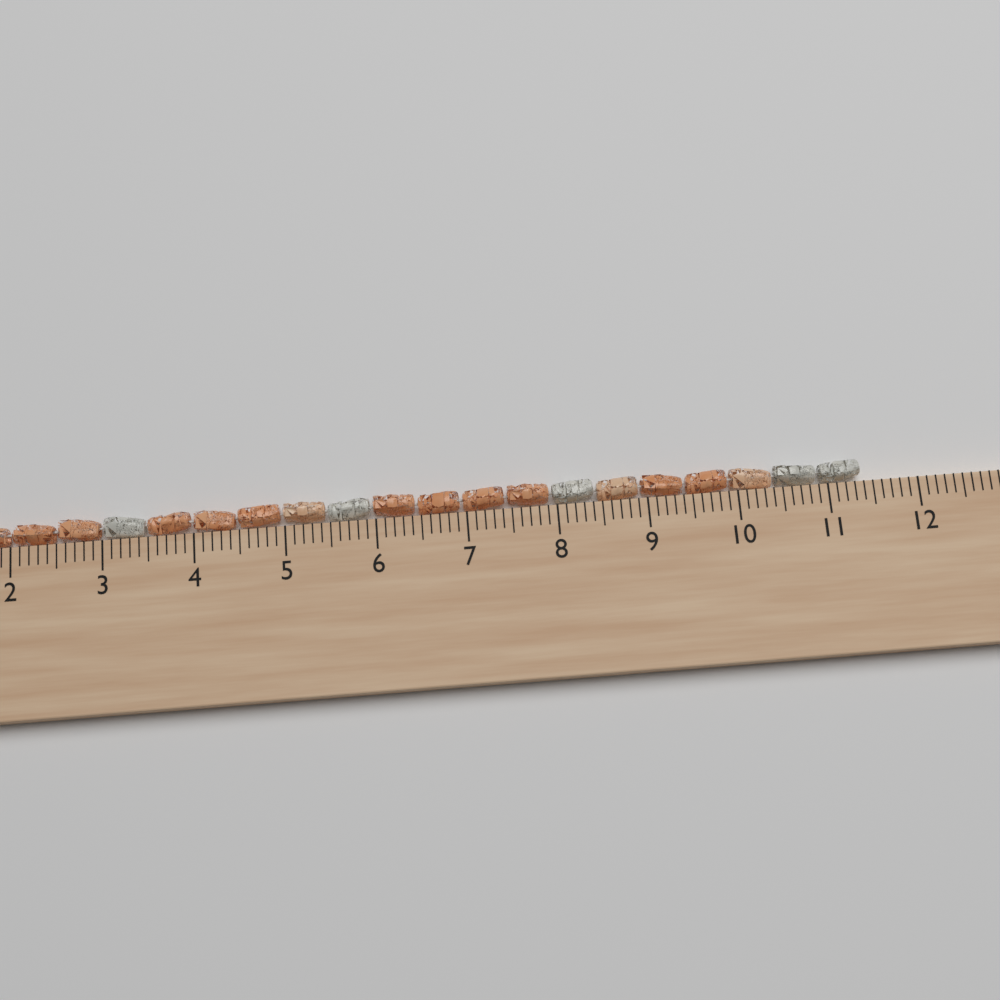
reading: 11.4 cm
